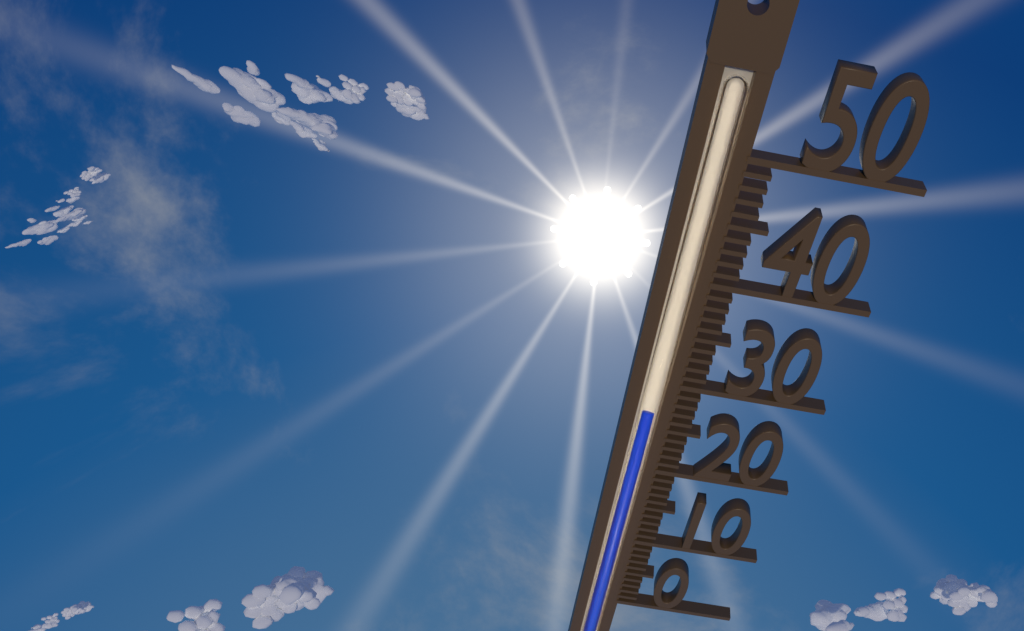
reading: 27 (no unit)
